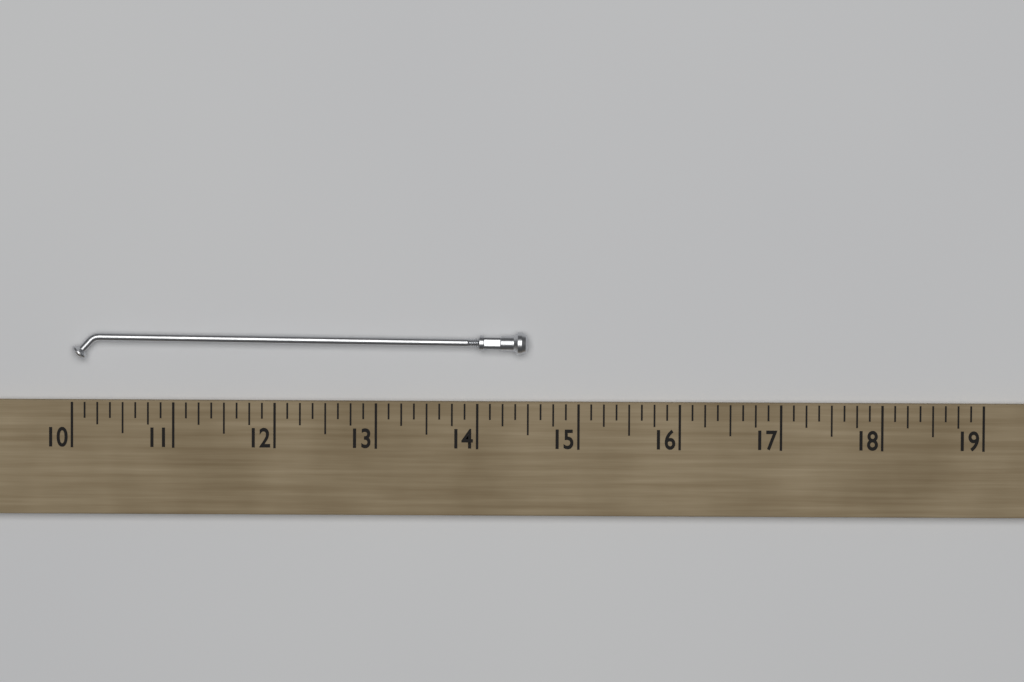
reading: 14.500 (no unit)
